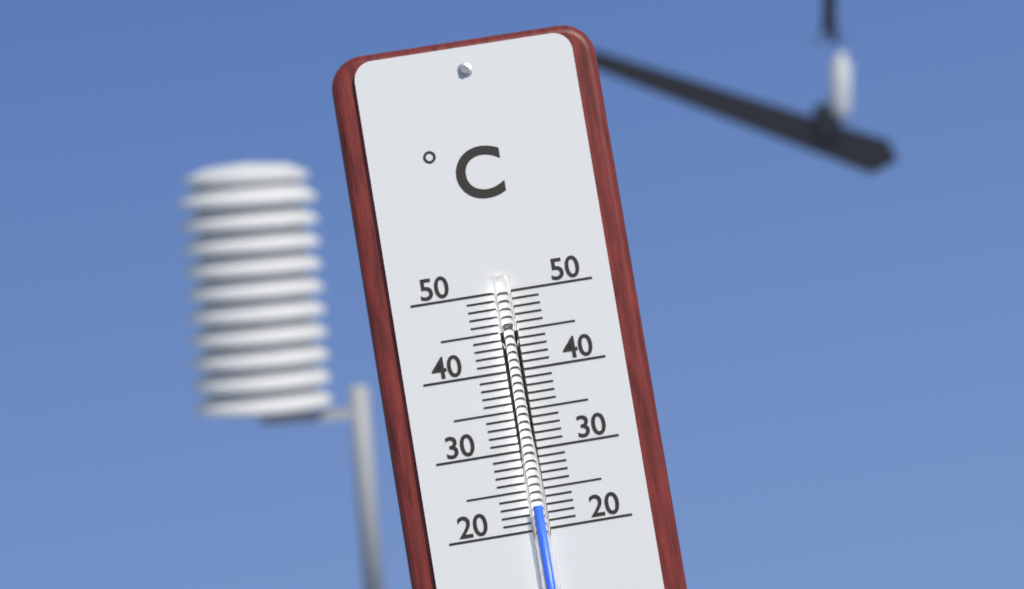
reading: 23 °C
